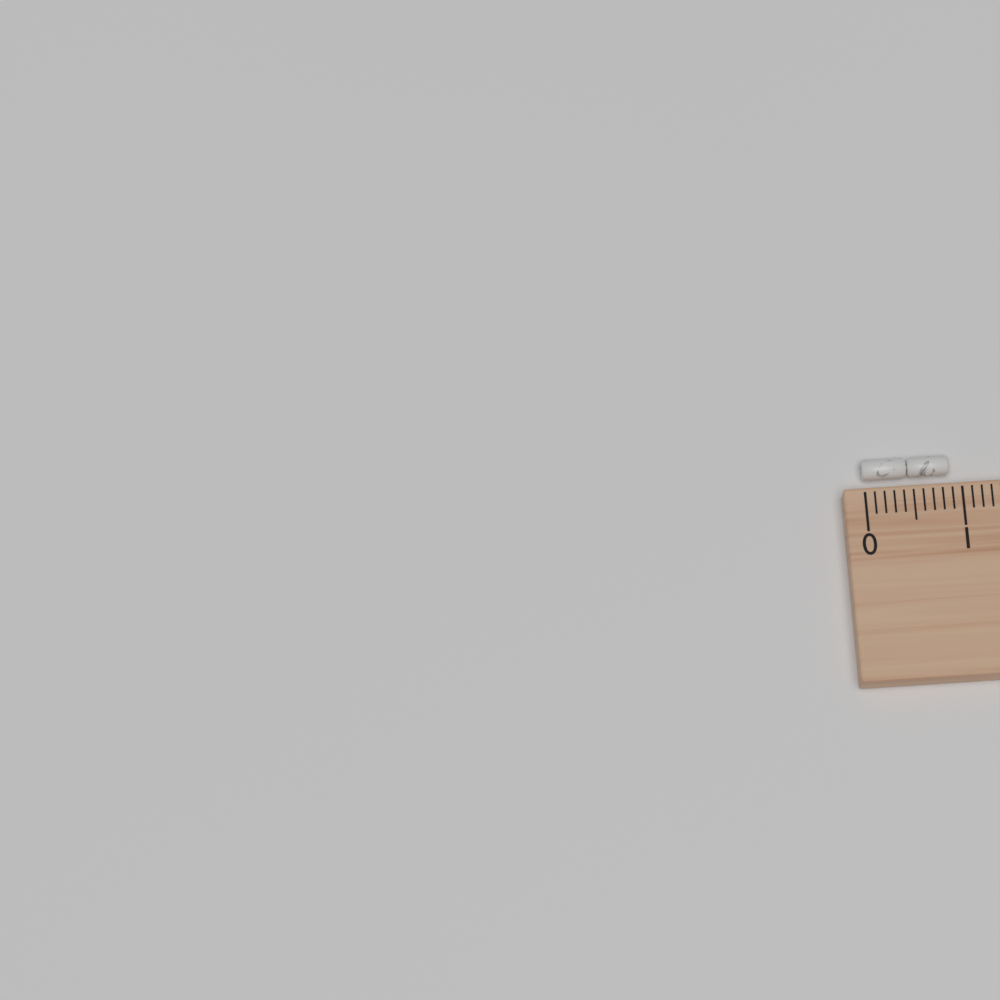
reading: 0.9 cm
